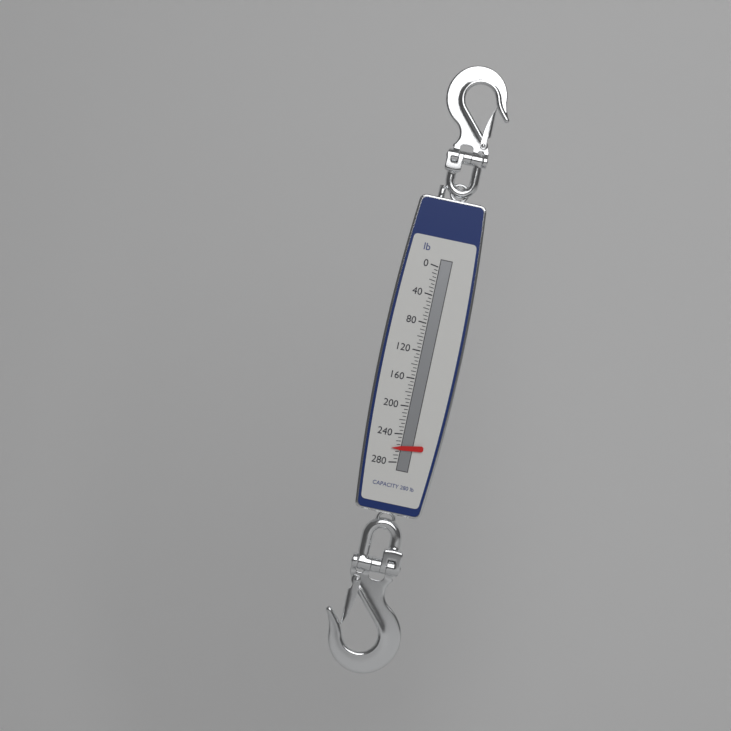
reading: 260 lb
